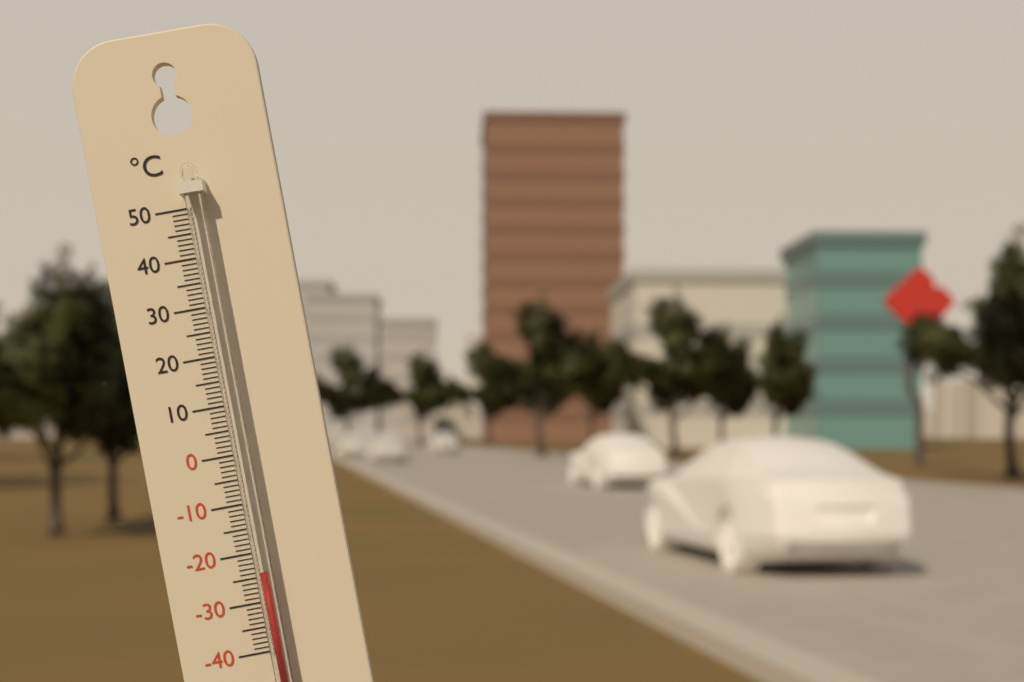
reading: -24 °C
